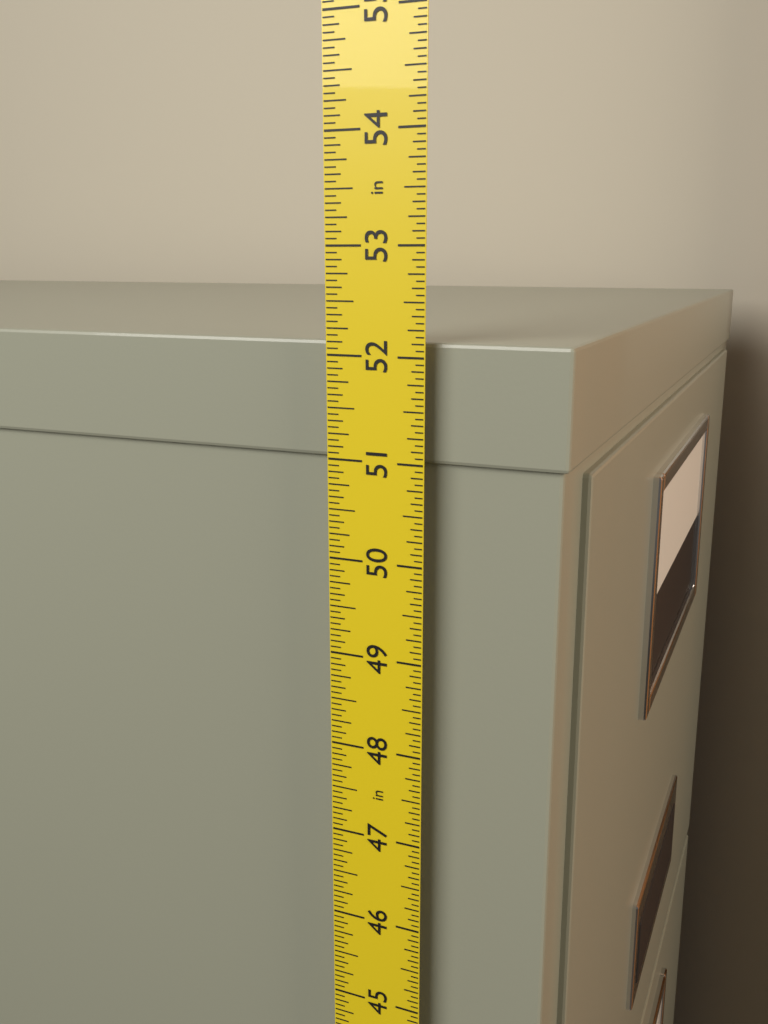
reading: 52.1250 in
